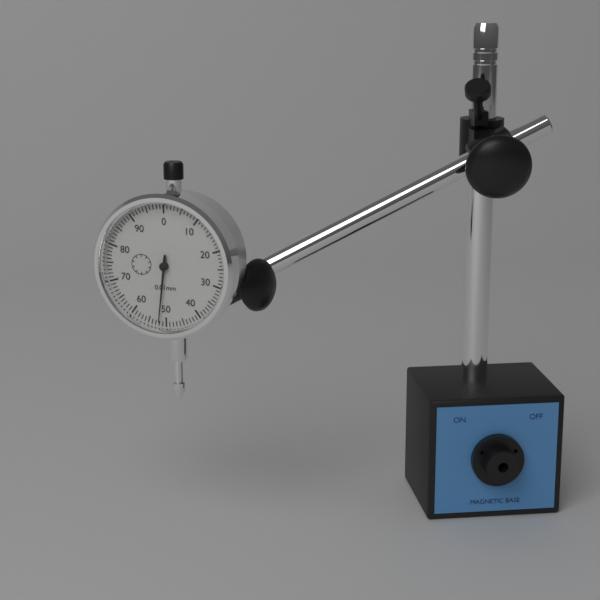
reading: 0.52 mm
